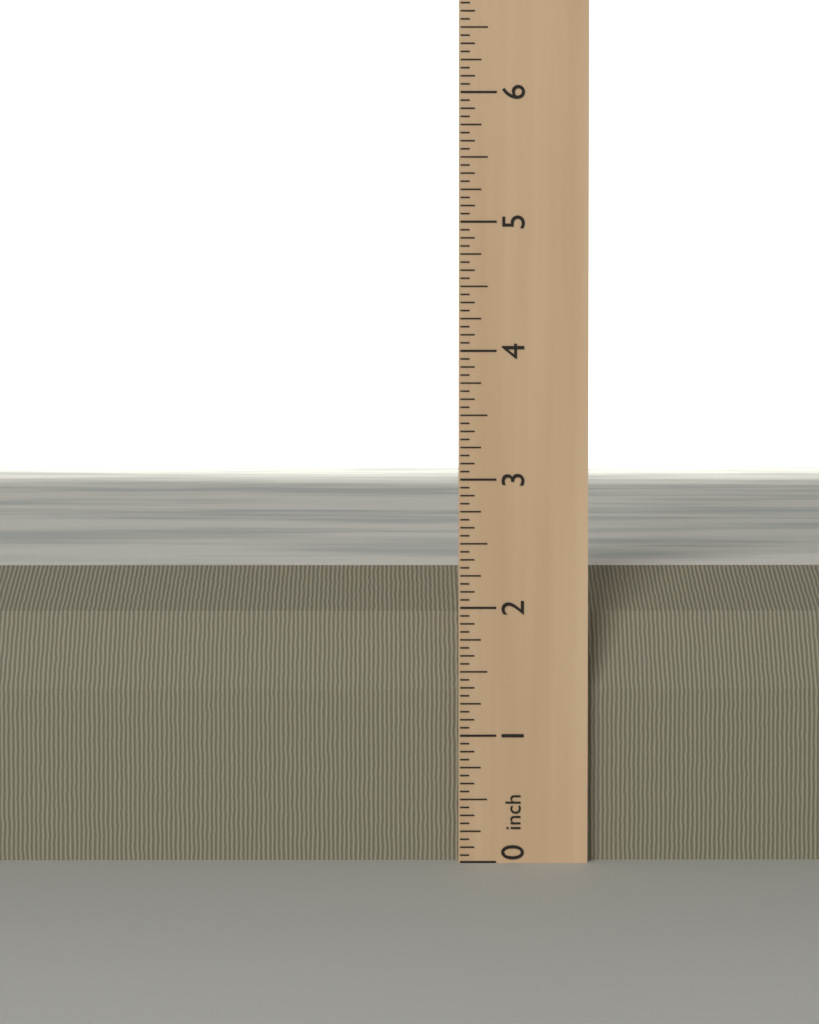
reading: 2.2500 inch
